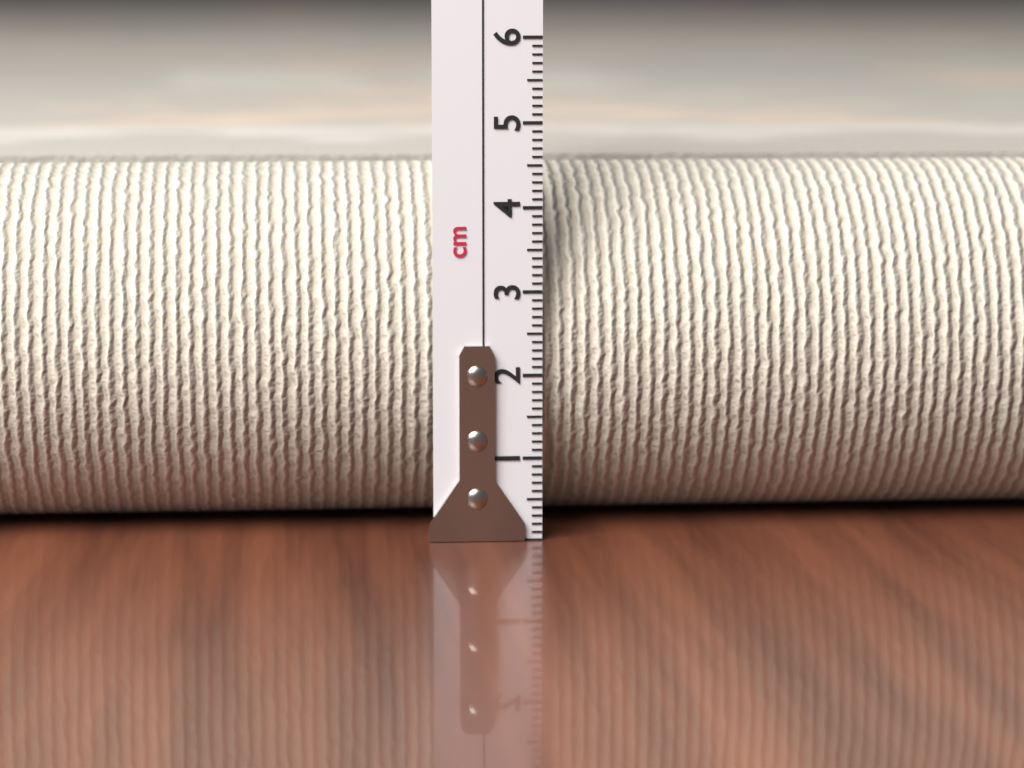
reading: 4.4 cm
